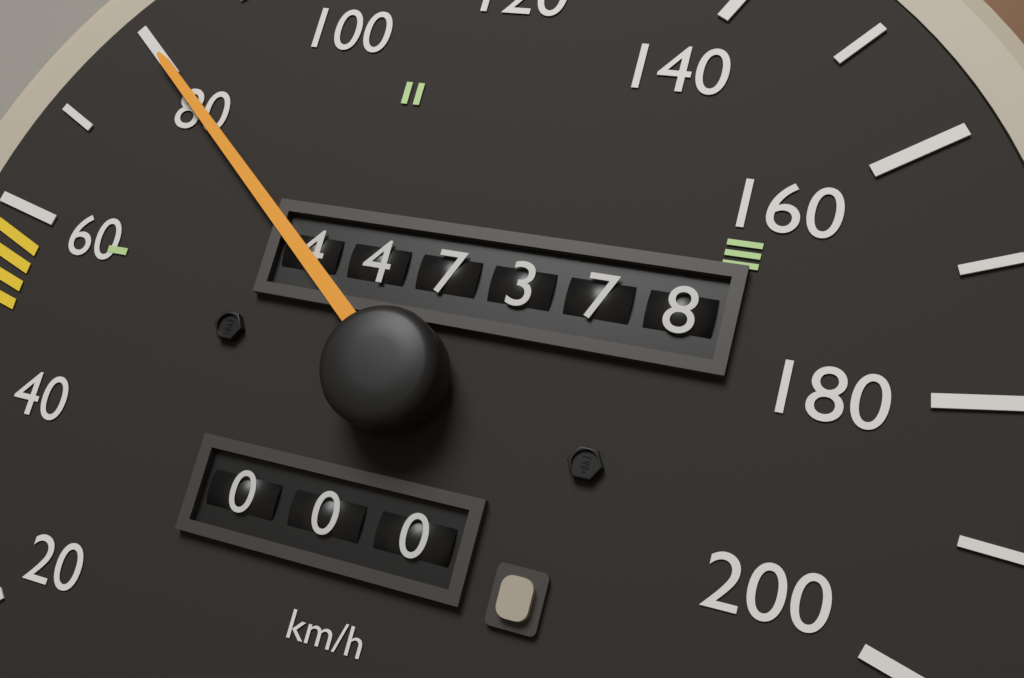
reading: 80 km/h
